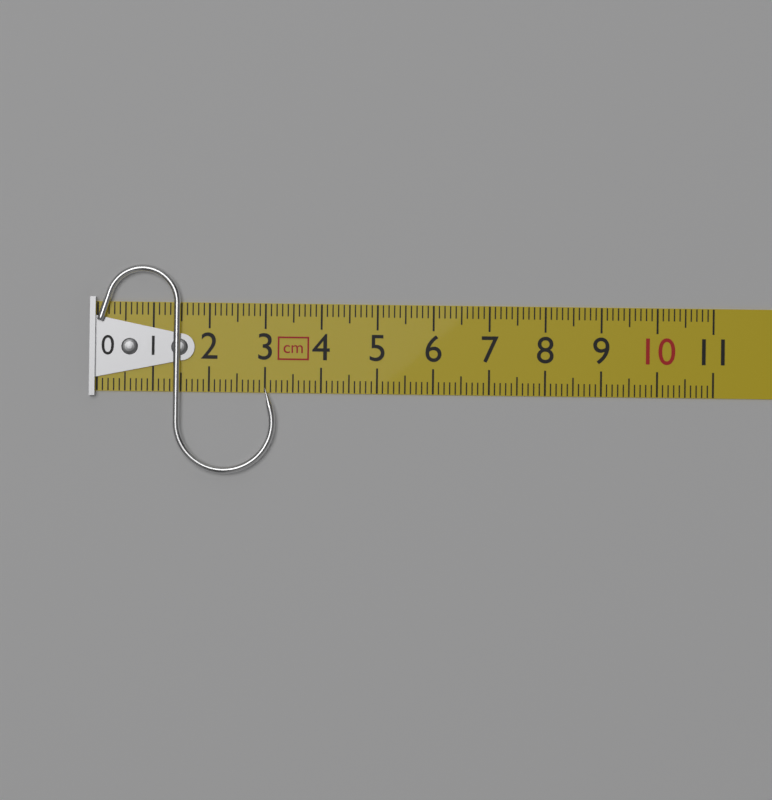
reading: 3.2 cm
